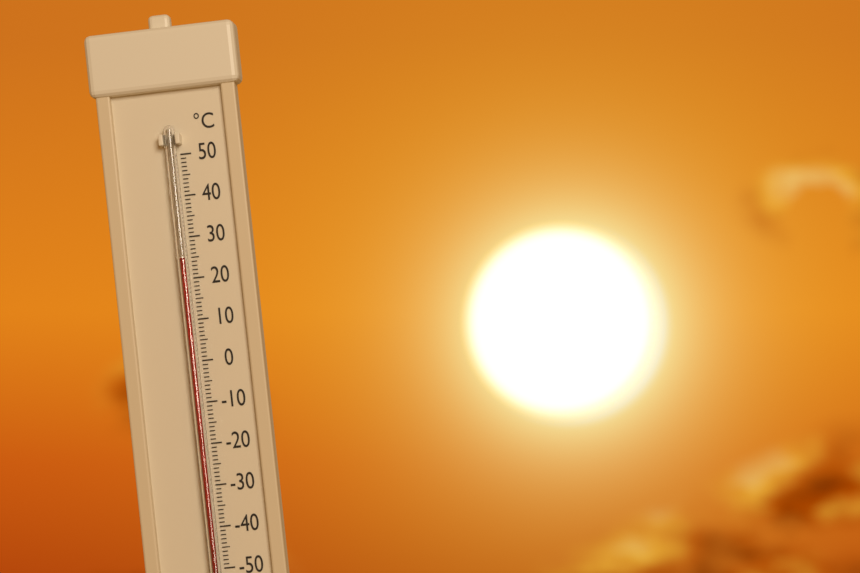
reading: 25 °C
